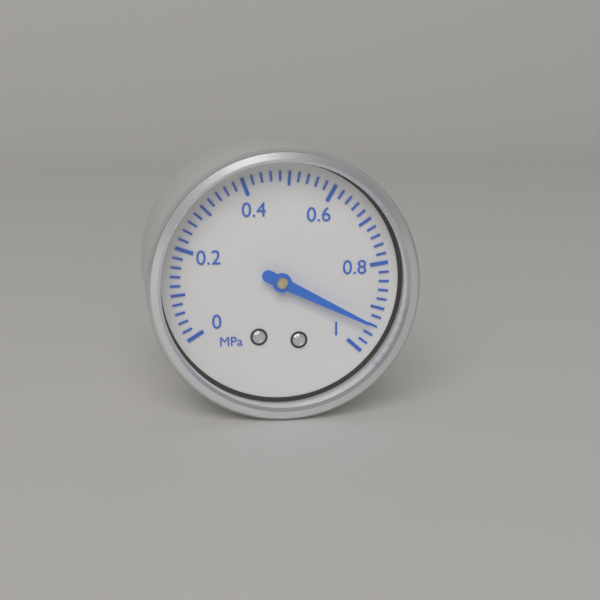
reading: 0.94 MPa
